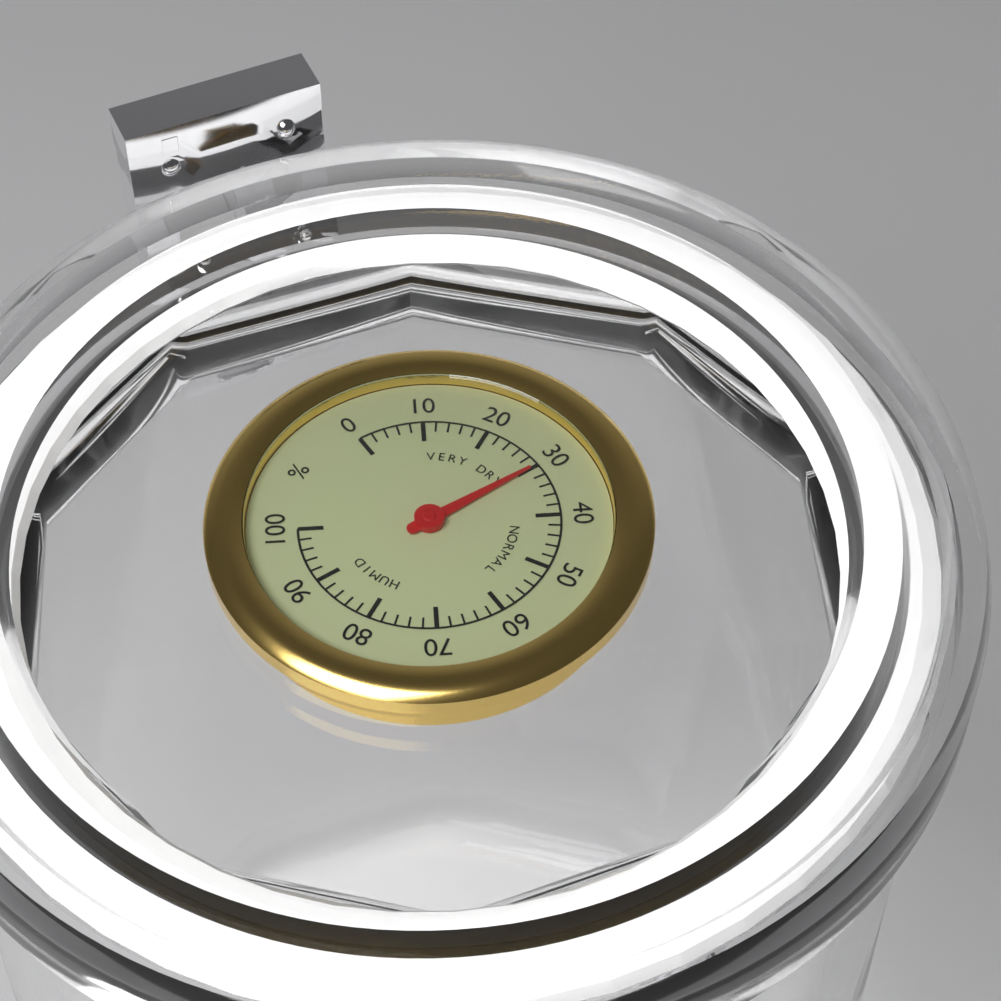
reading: 30 %
